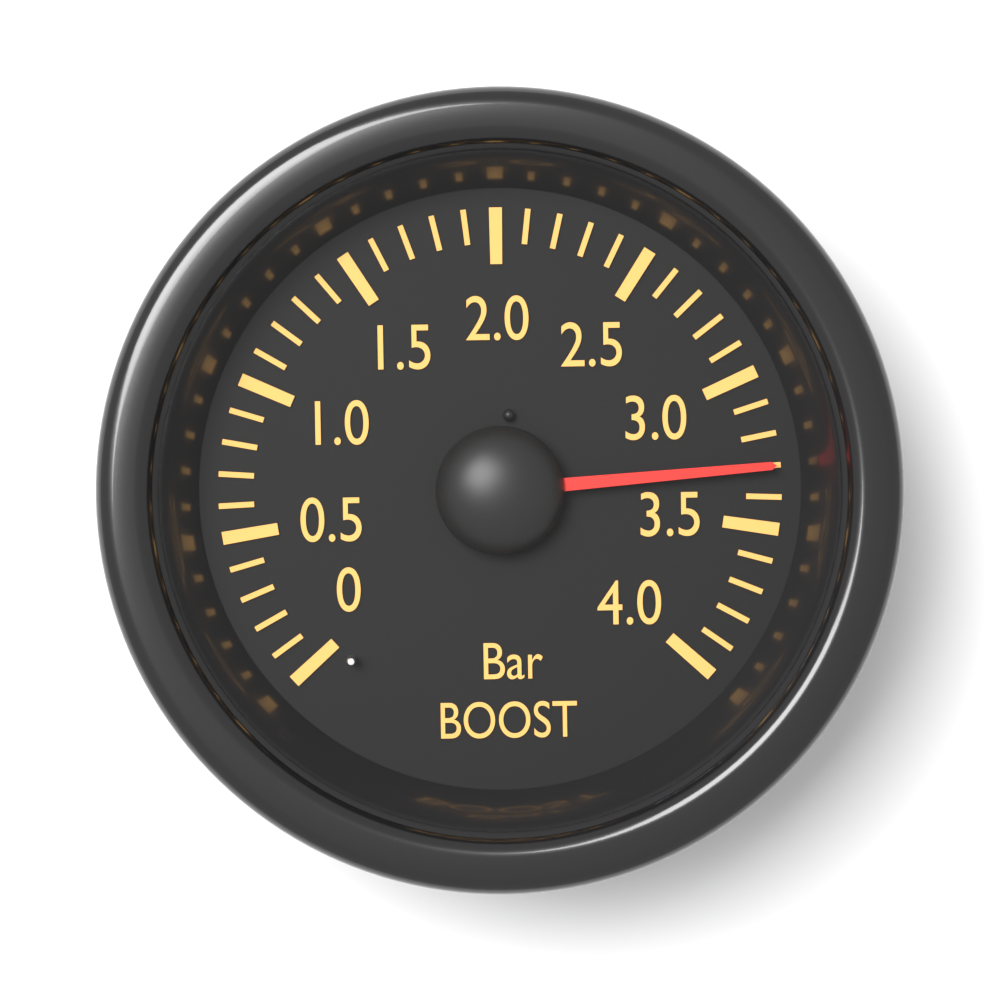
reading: 3.3 bar
